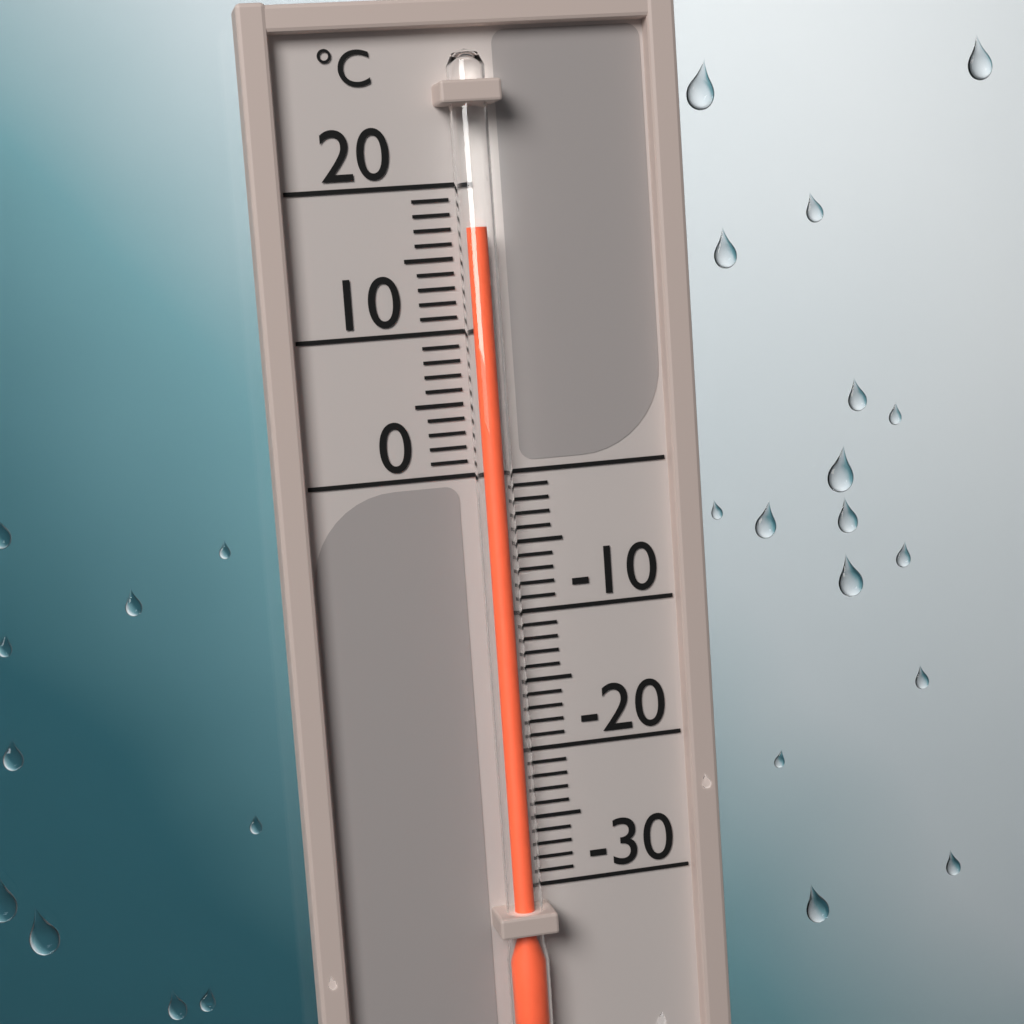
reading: 17 °C
